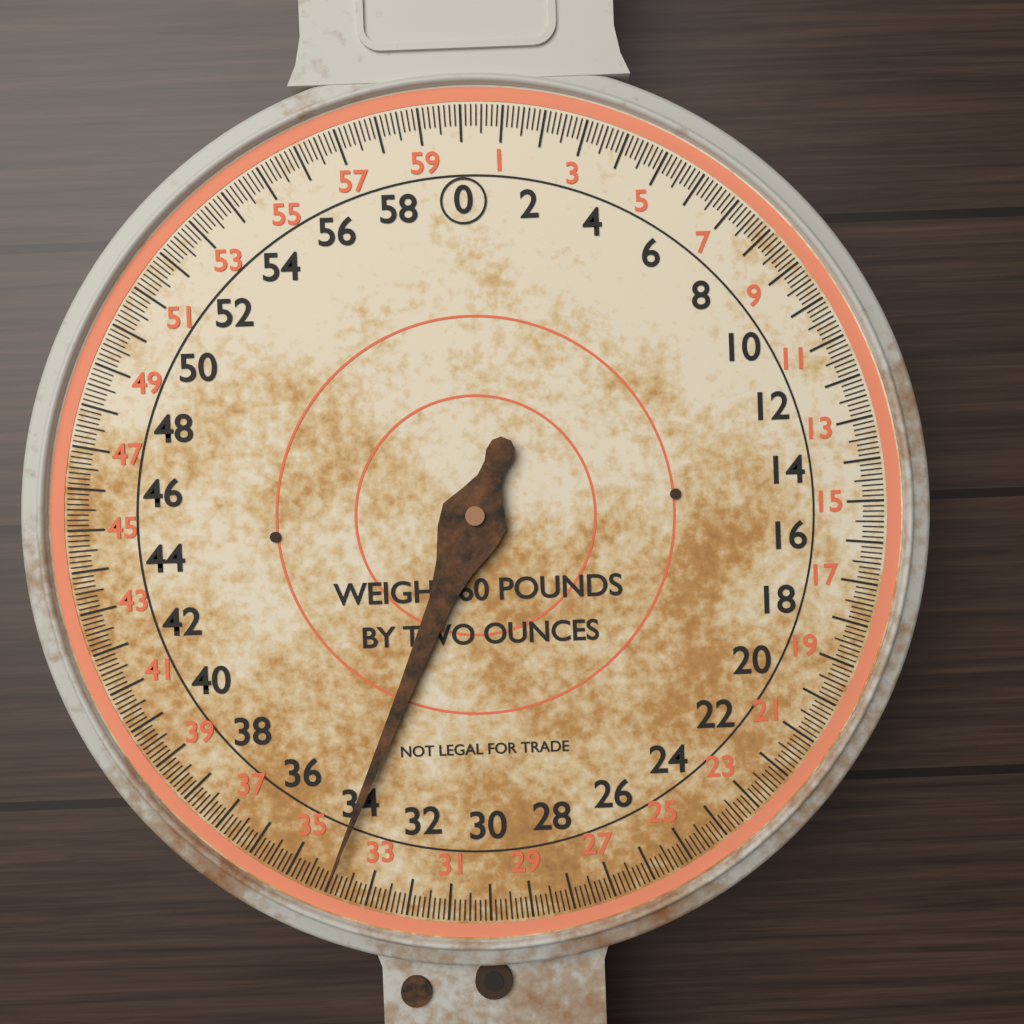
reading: 34.000 lb
